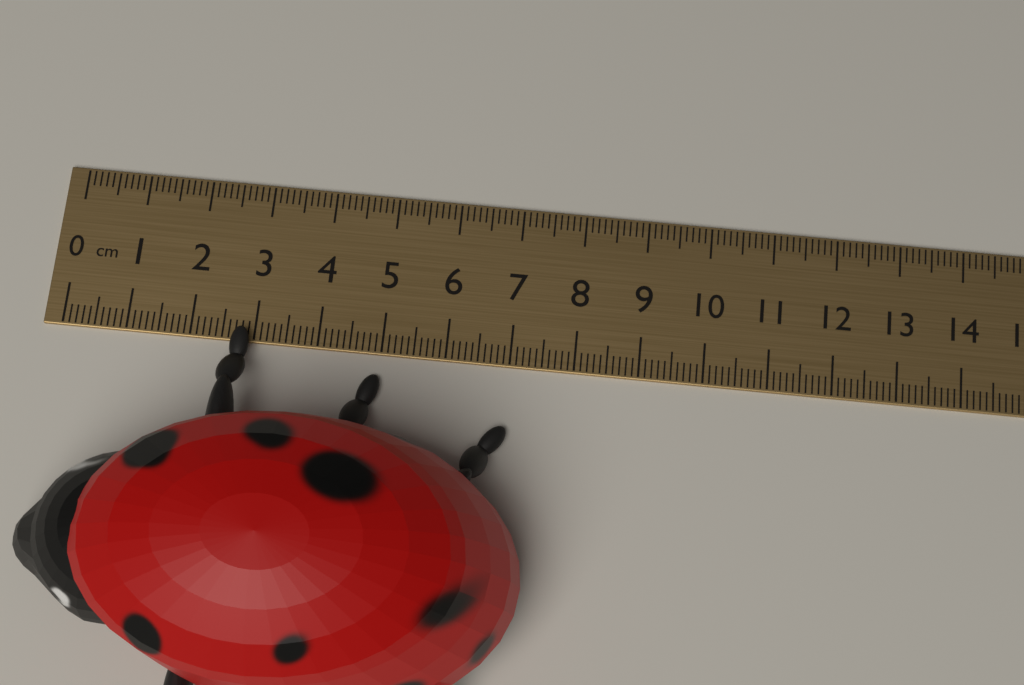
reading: 7.5 cm
